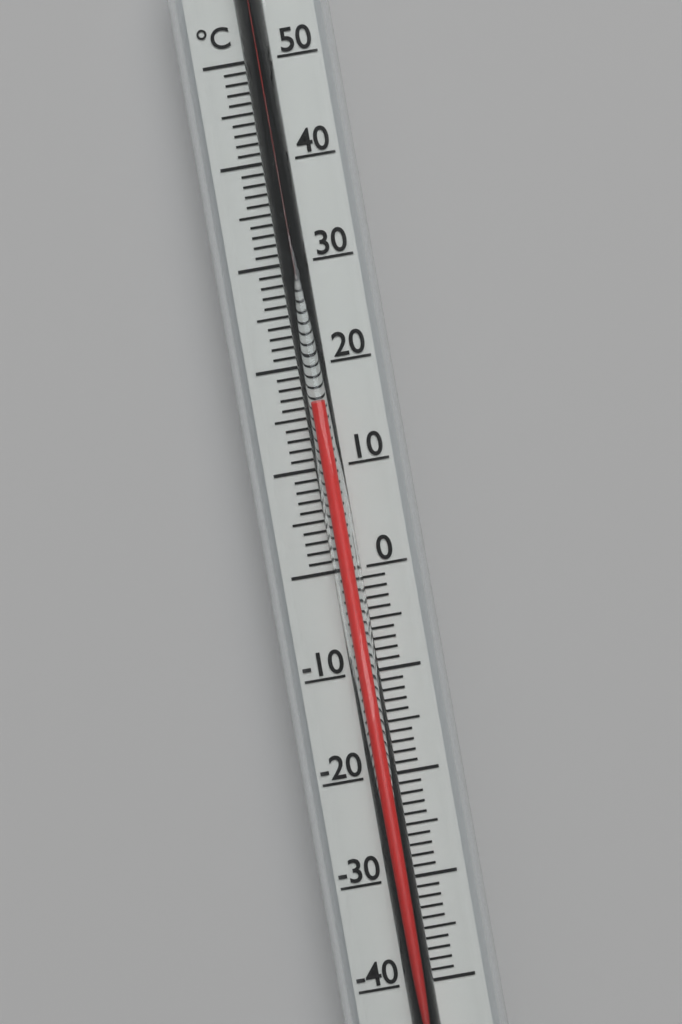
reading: 16 °C
